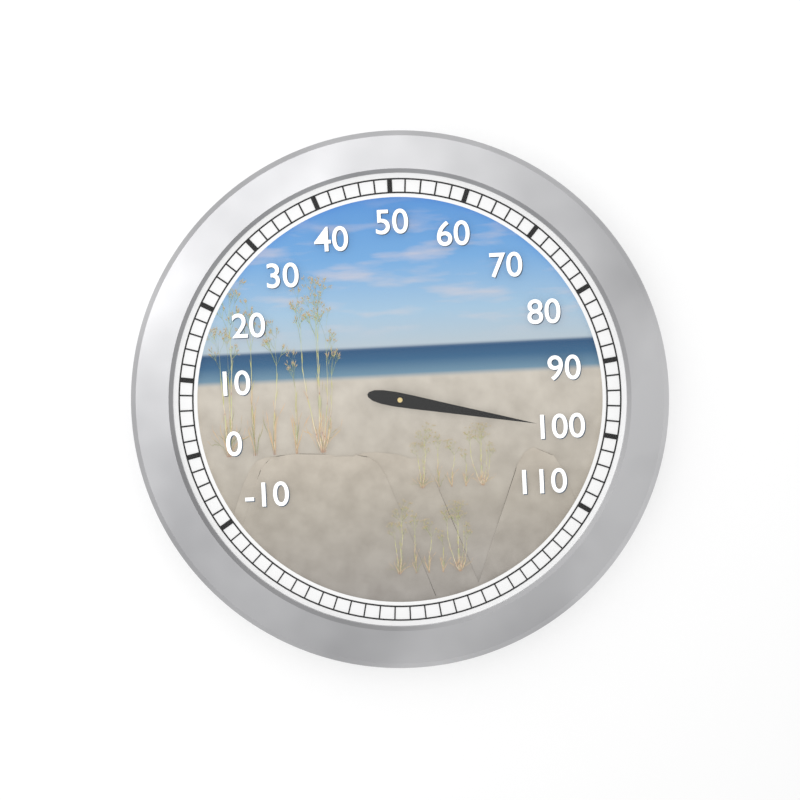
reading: 100 (no unit)
